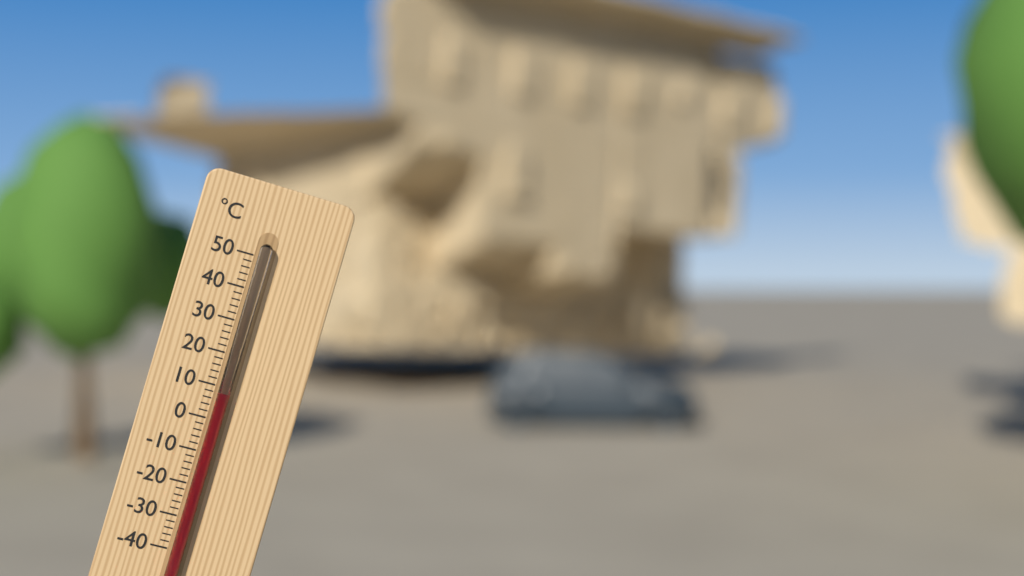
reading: 8 °C
